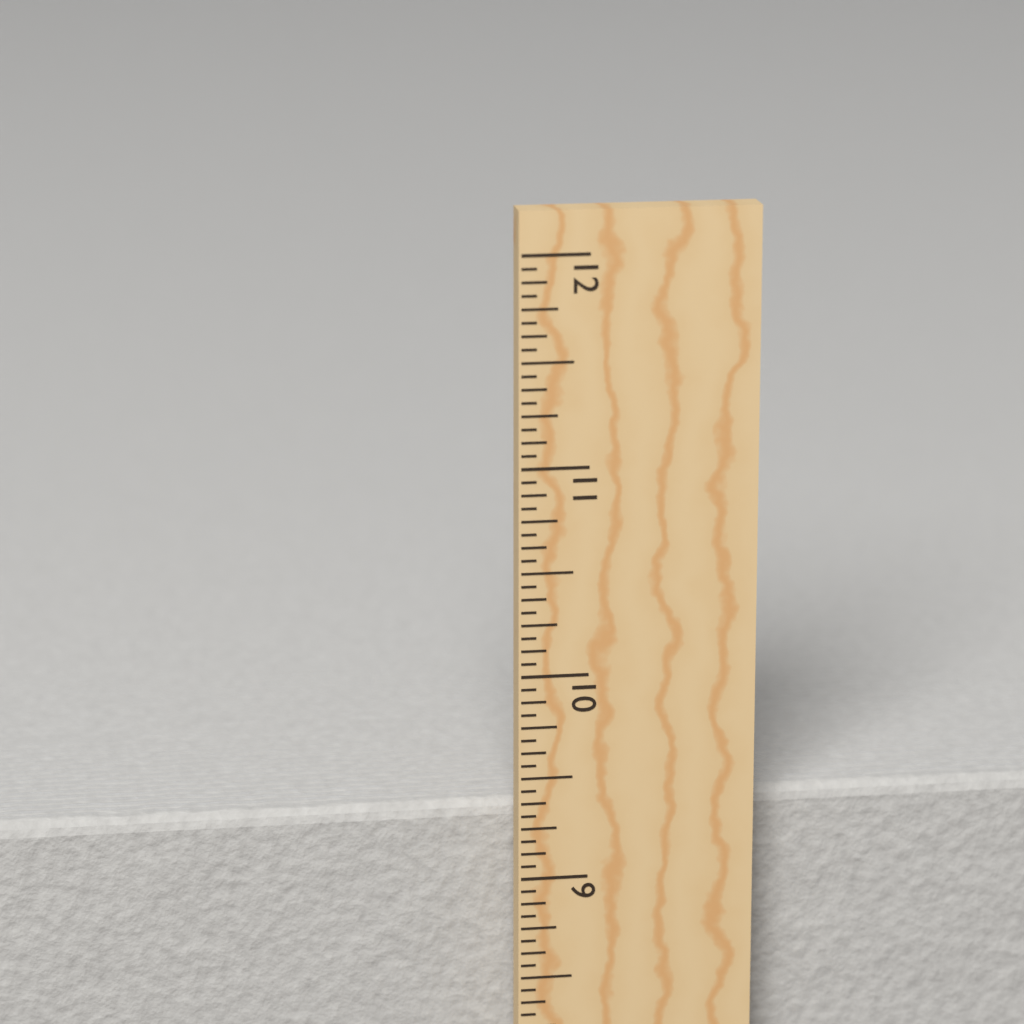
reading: 9.3125 in
